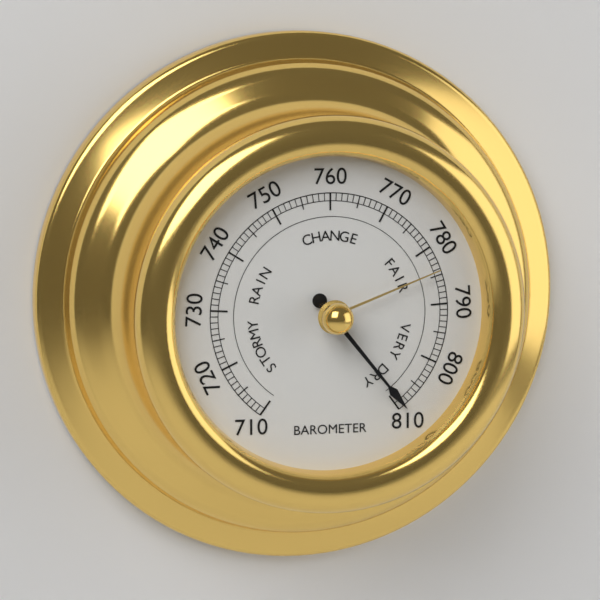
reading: 809 (no unit)
